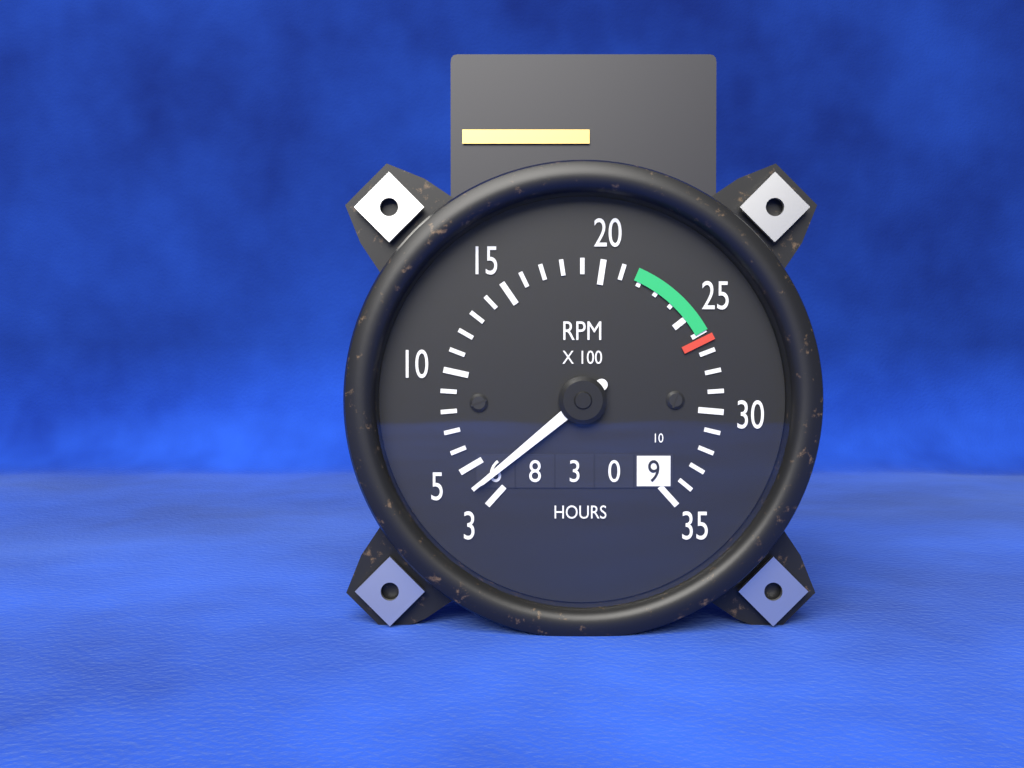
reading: 400 RPM
